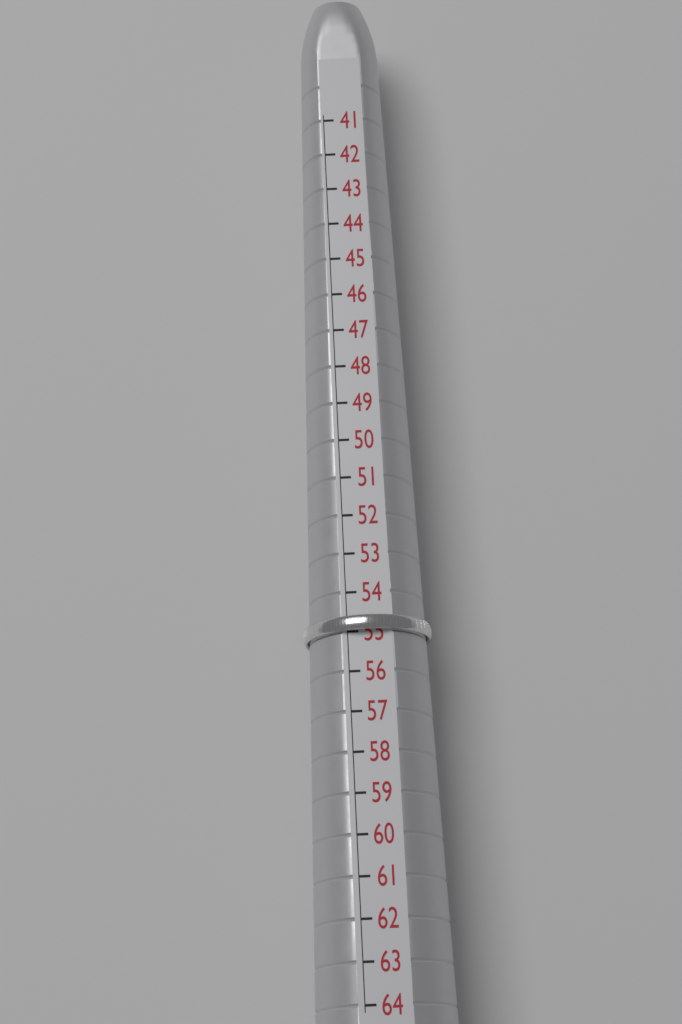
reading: 55 (no unit)
